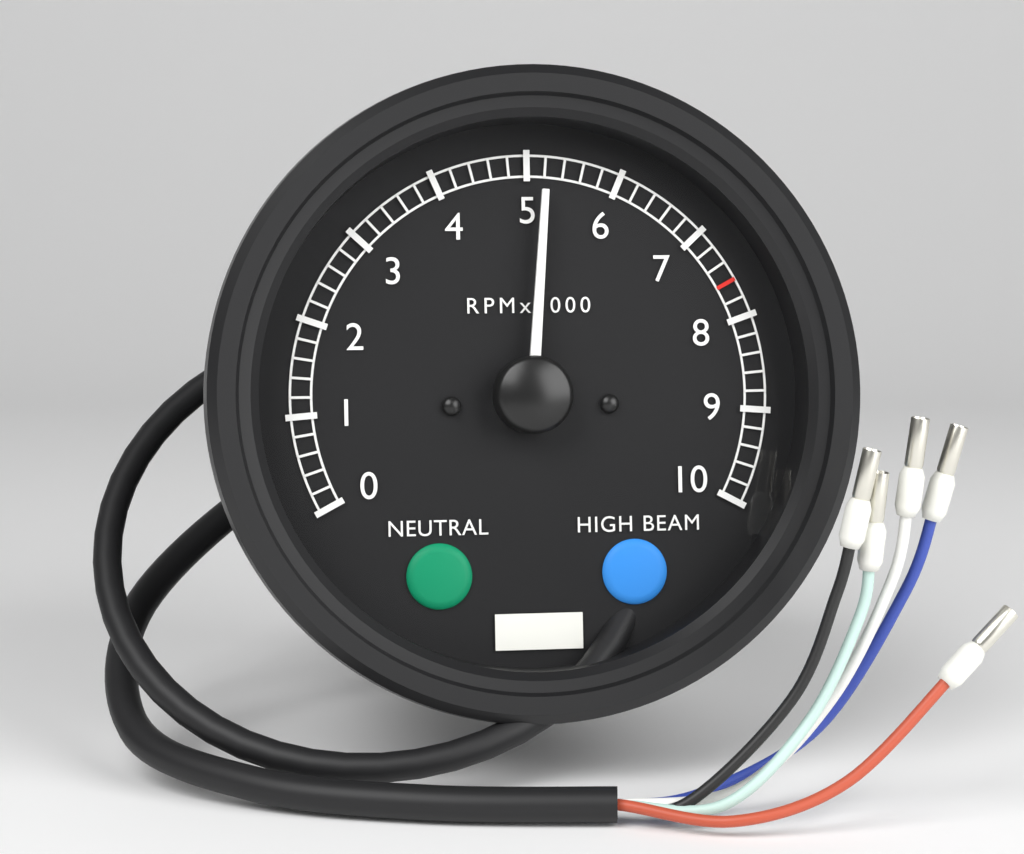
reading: 5200 RPM
